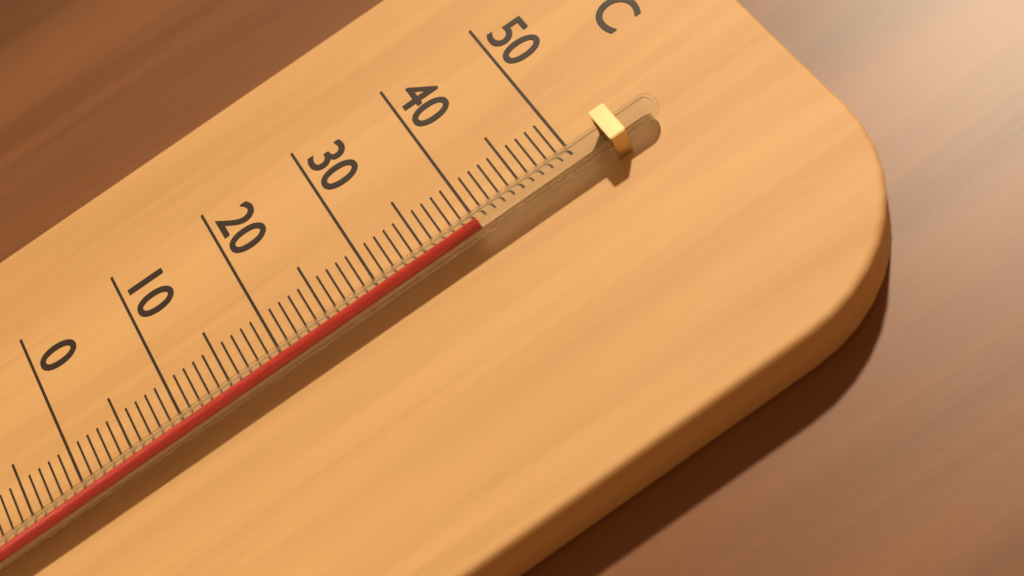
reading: 40 °C
